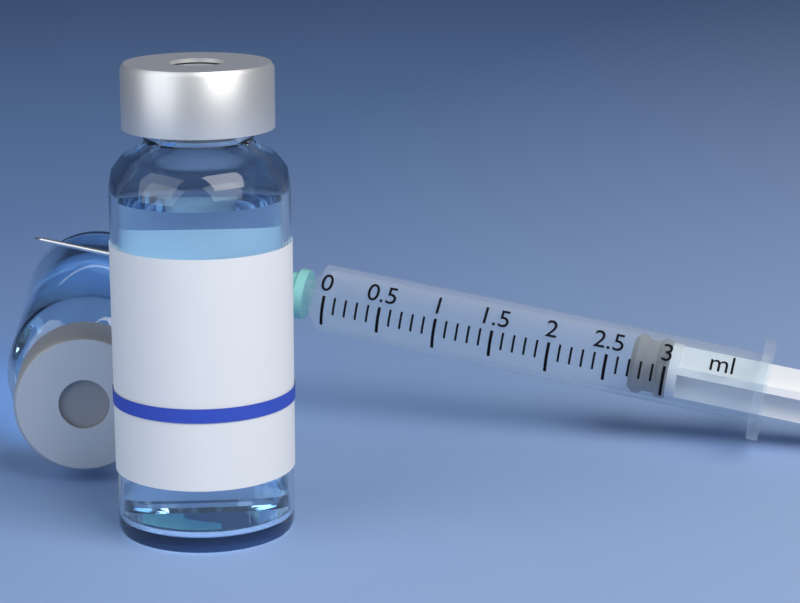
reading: 2.7 ml
